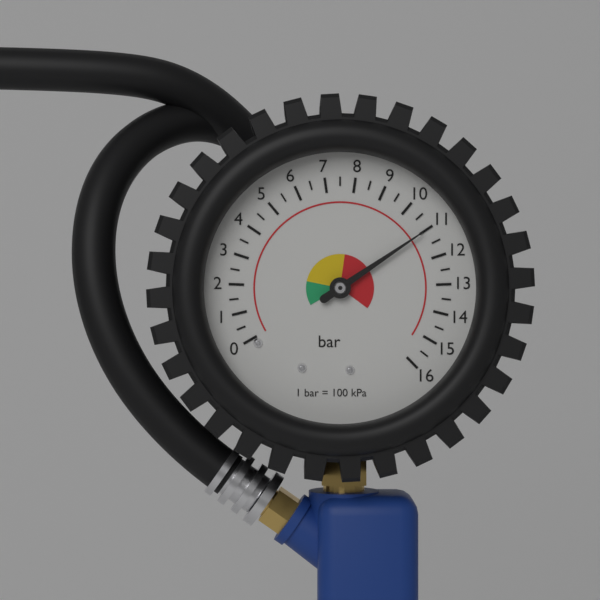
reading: 11.0 bar
